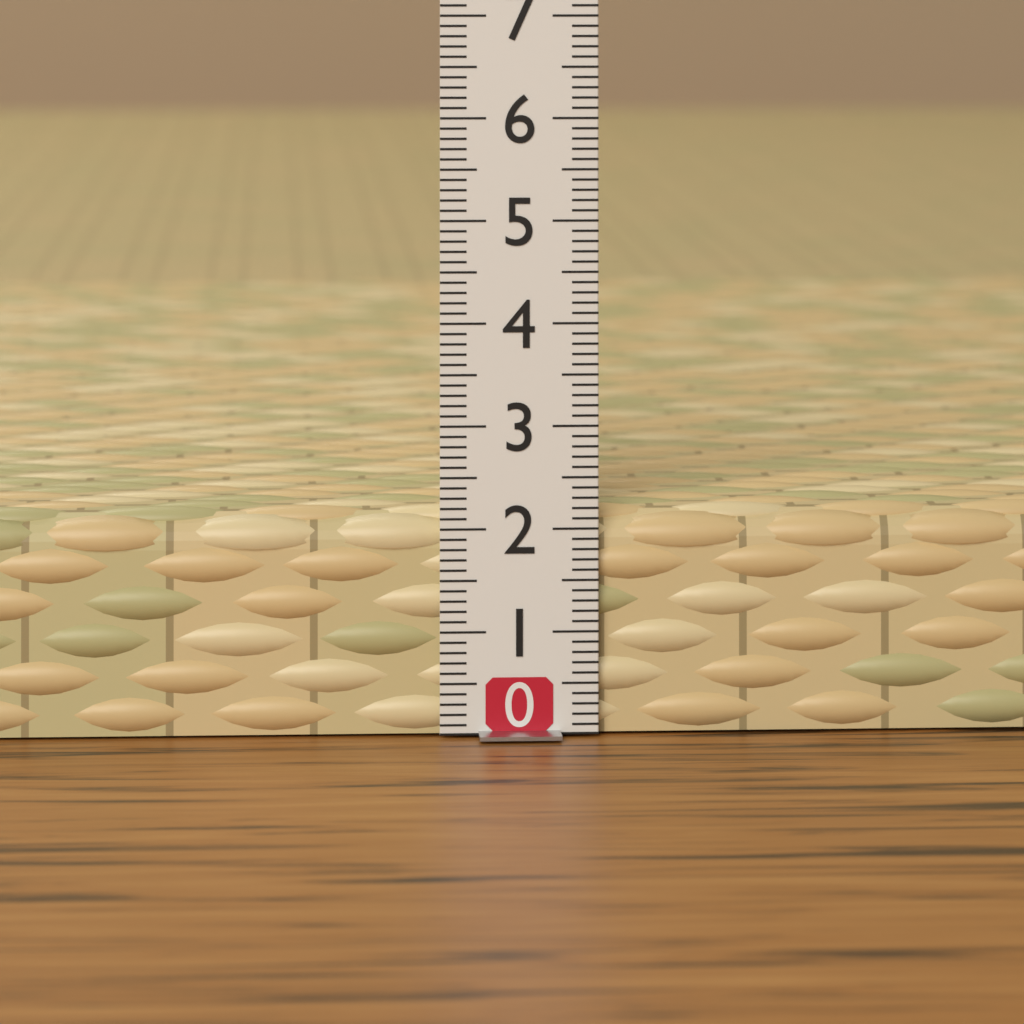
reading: 2.2 (no unit)
